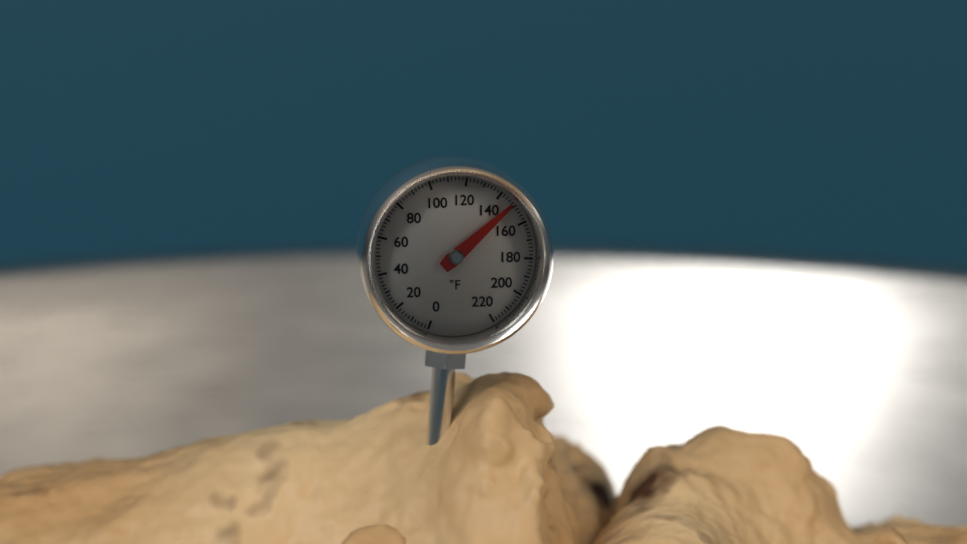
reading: 148 °F
